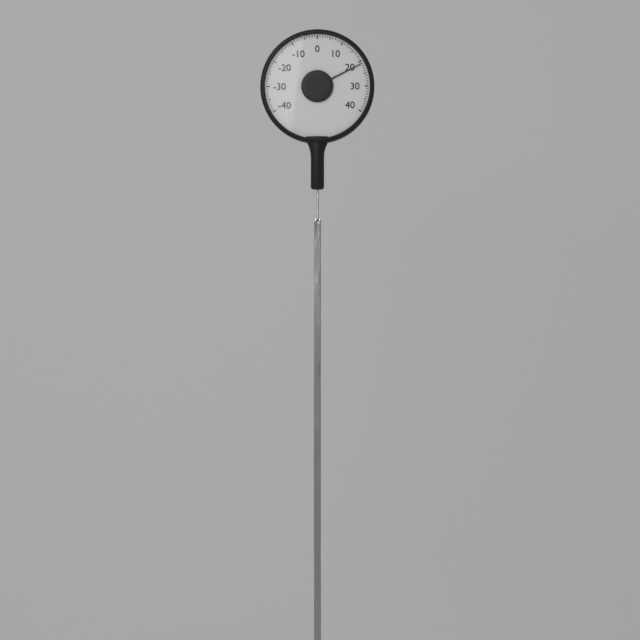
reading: 21 (no unit)
